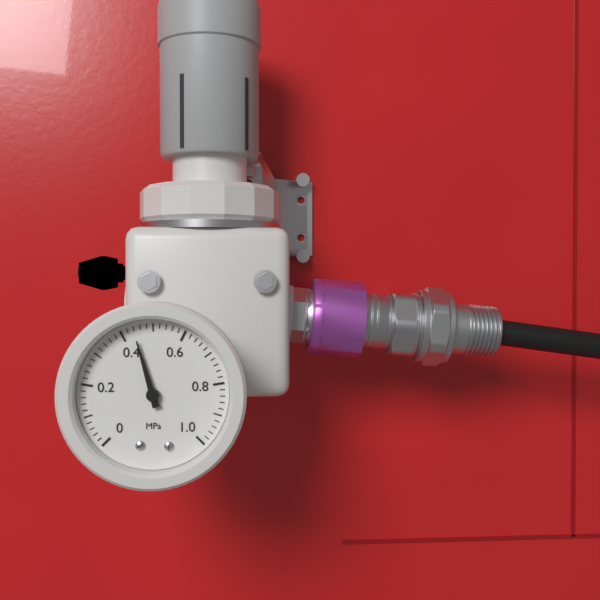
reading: 0.44 MPa
